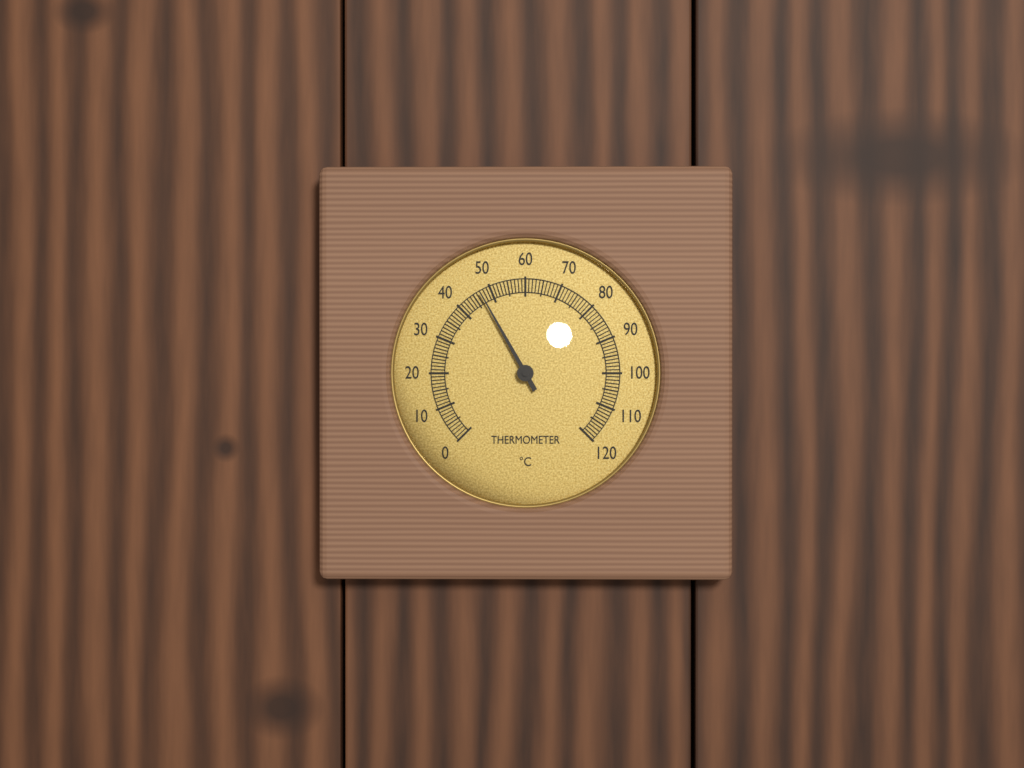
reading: 47 °C
